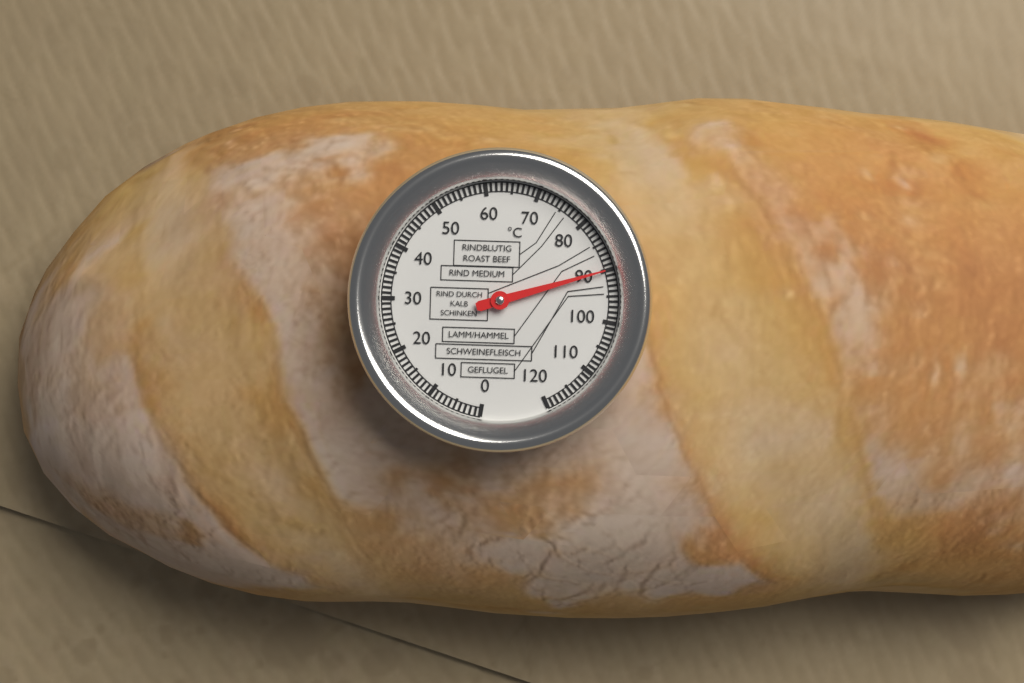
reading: 90 °C
